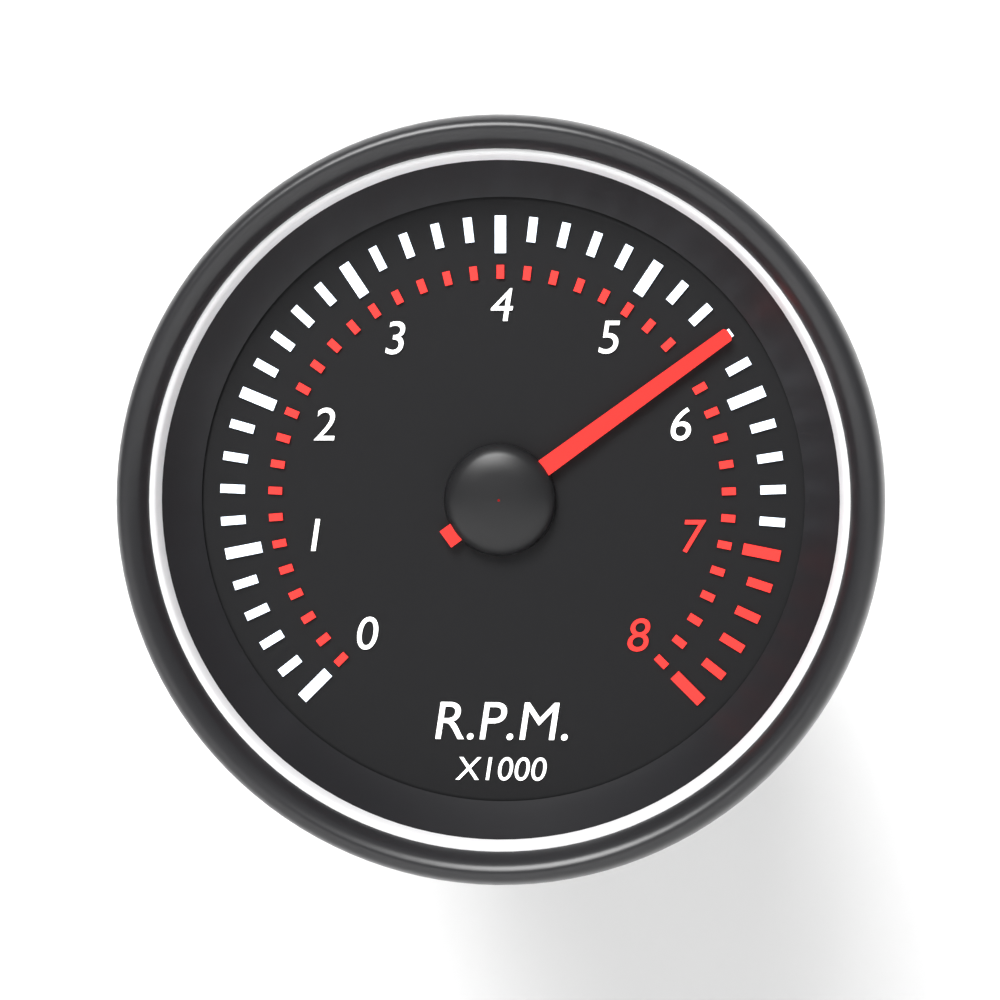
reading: 5.6 x1000 RPM
